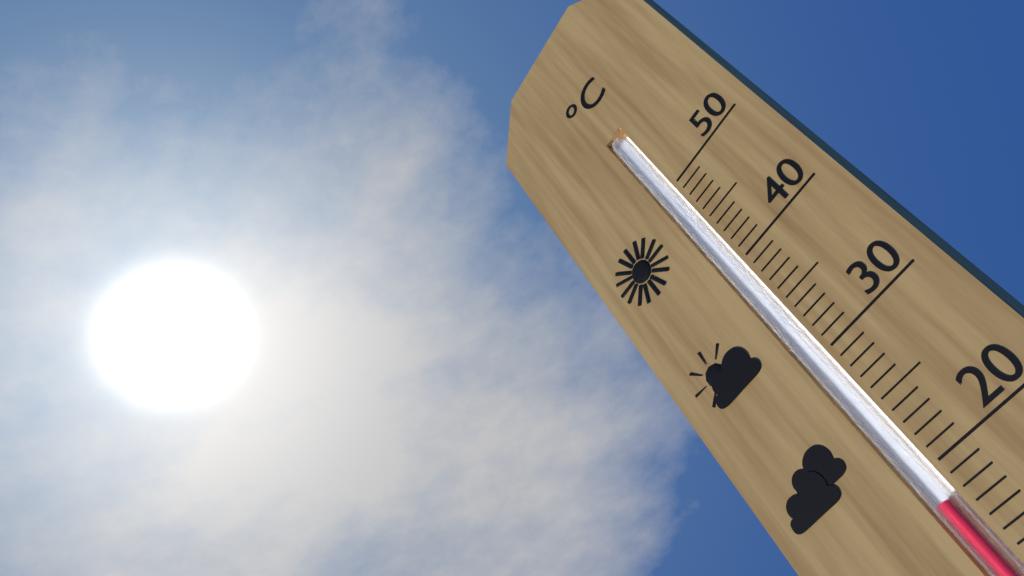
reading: 18 °C
